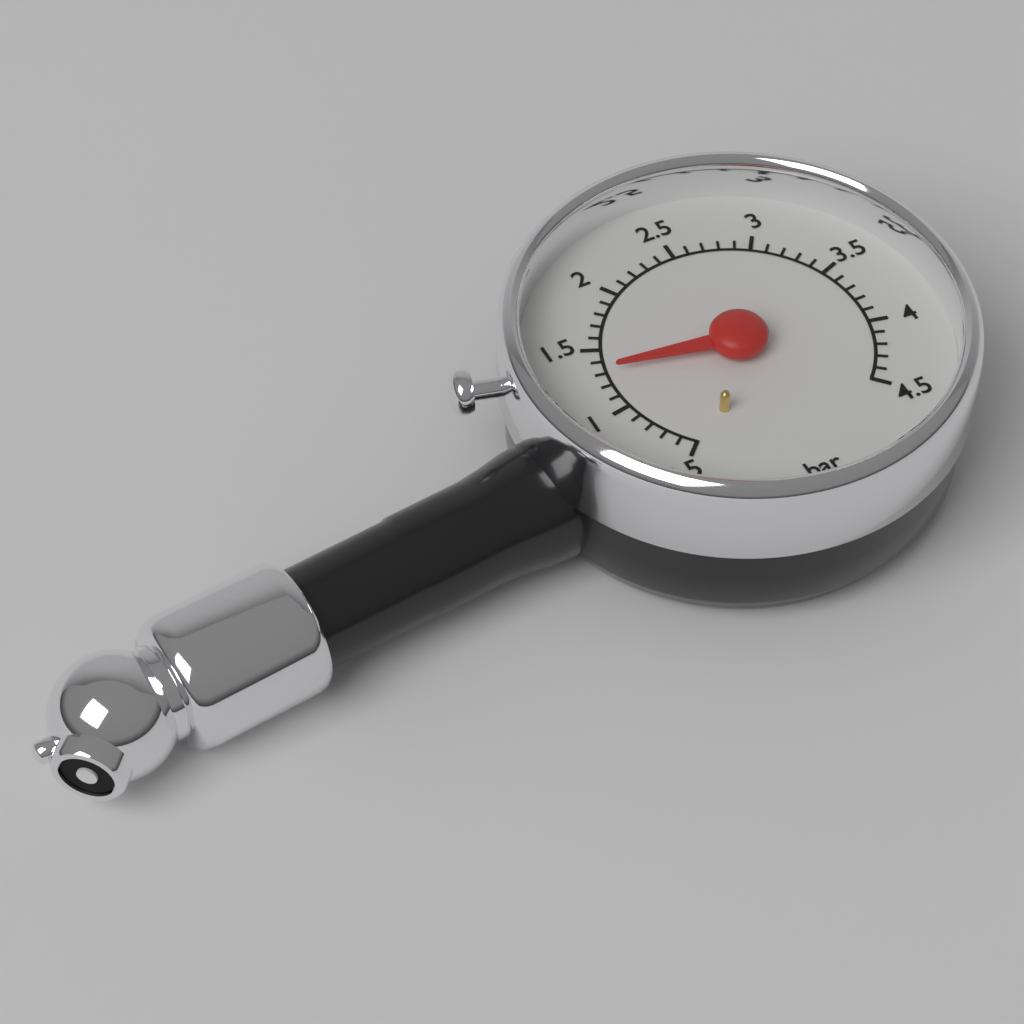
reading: 1.3 bar
